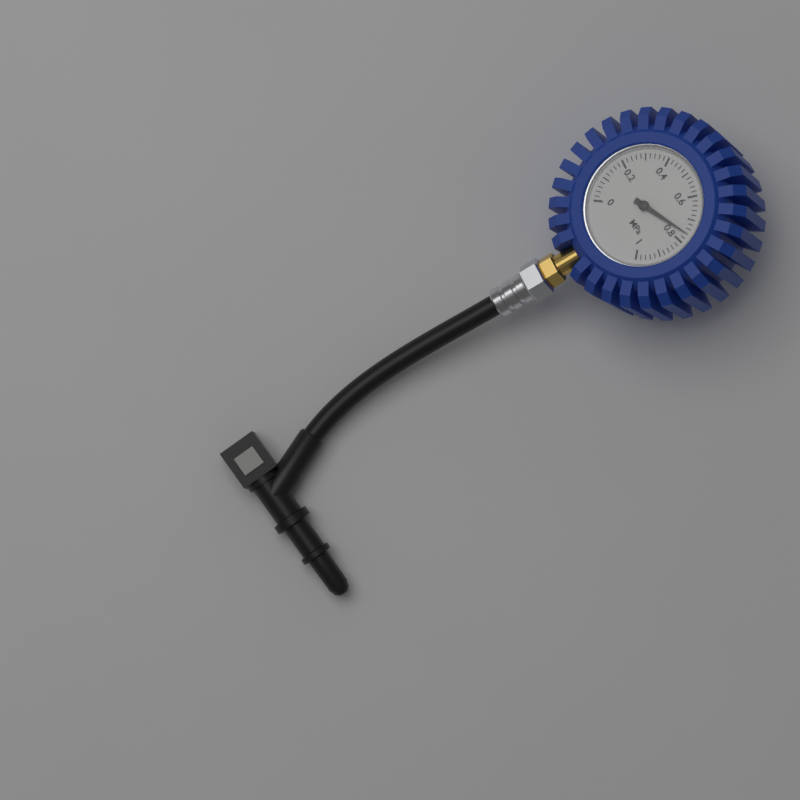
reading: 0.76 MPa
